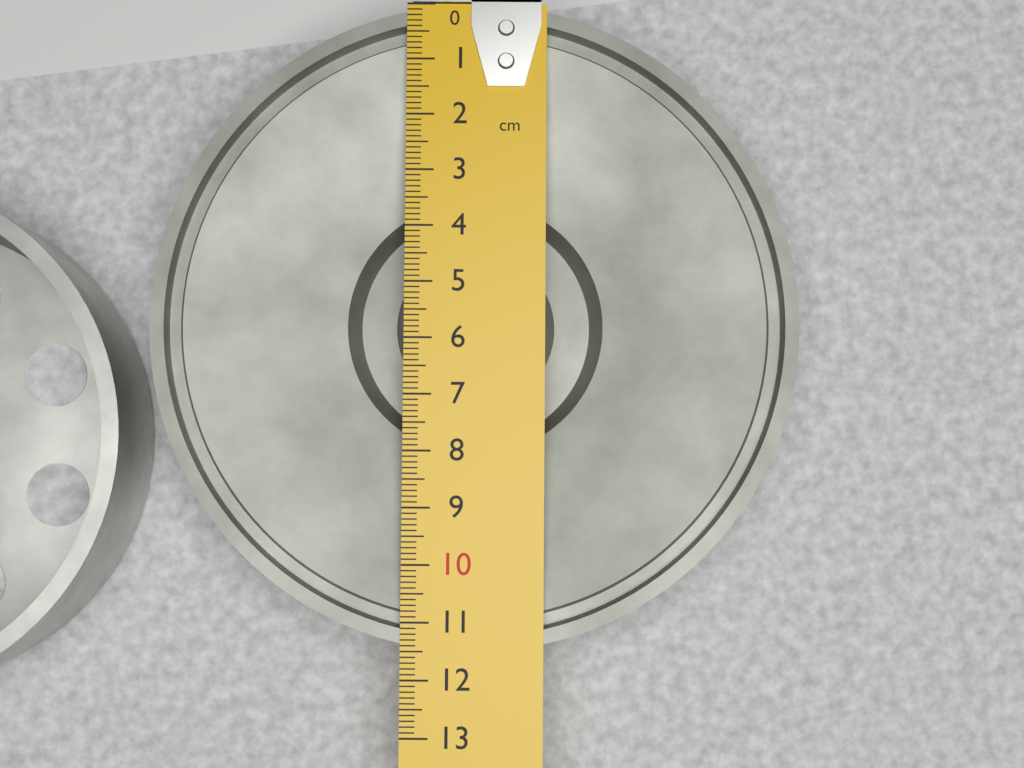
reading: 11.5 cm
